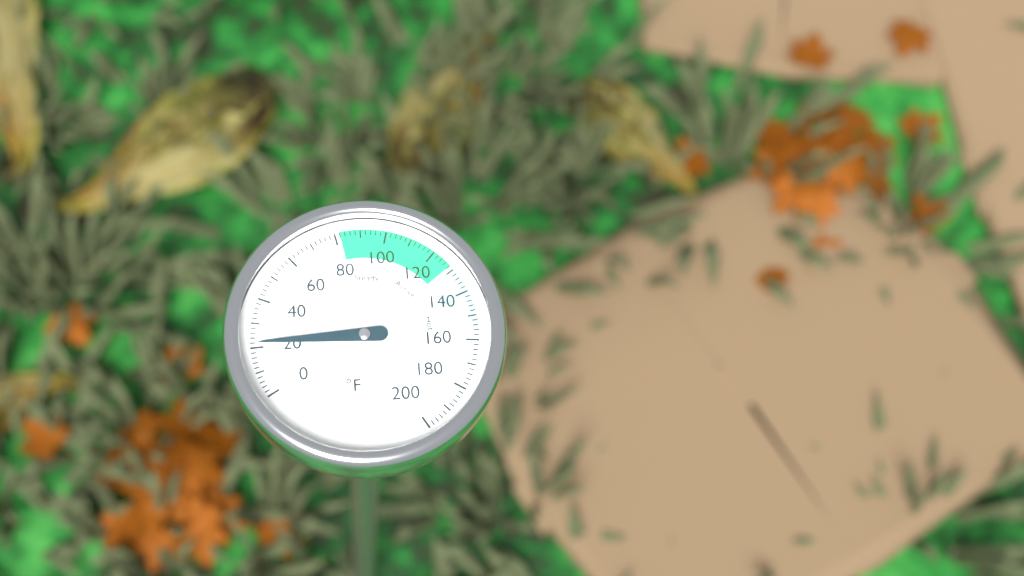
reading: 22 °F
